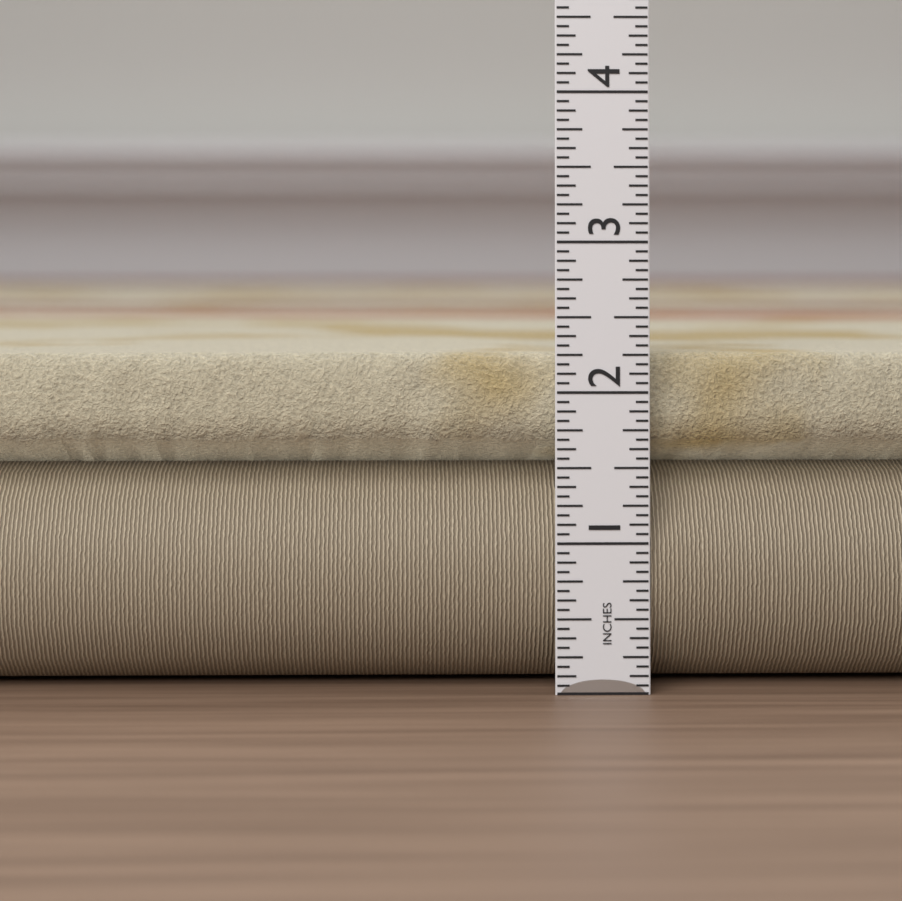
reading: 2.2500 in
